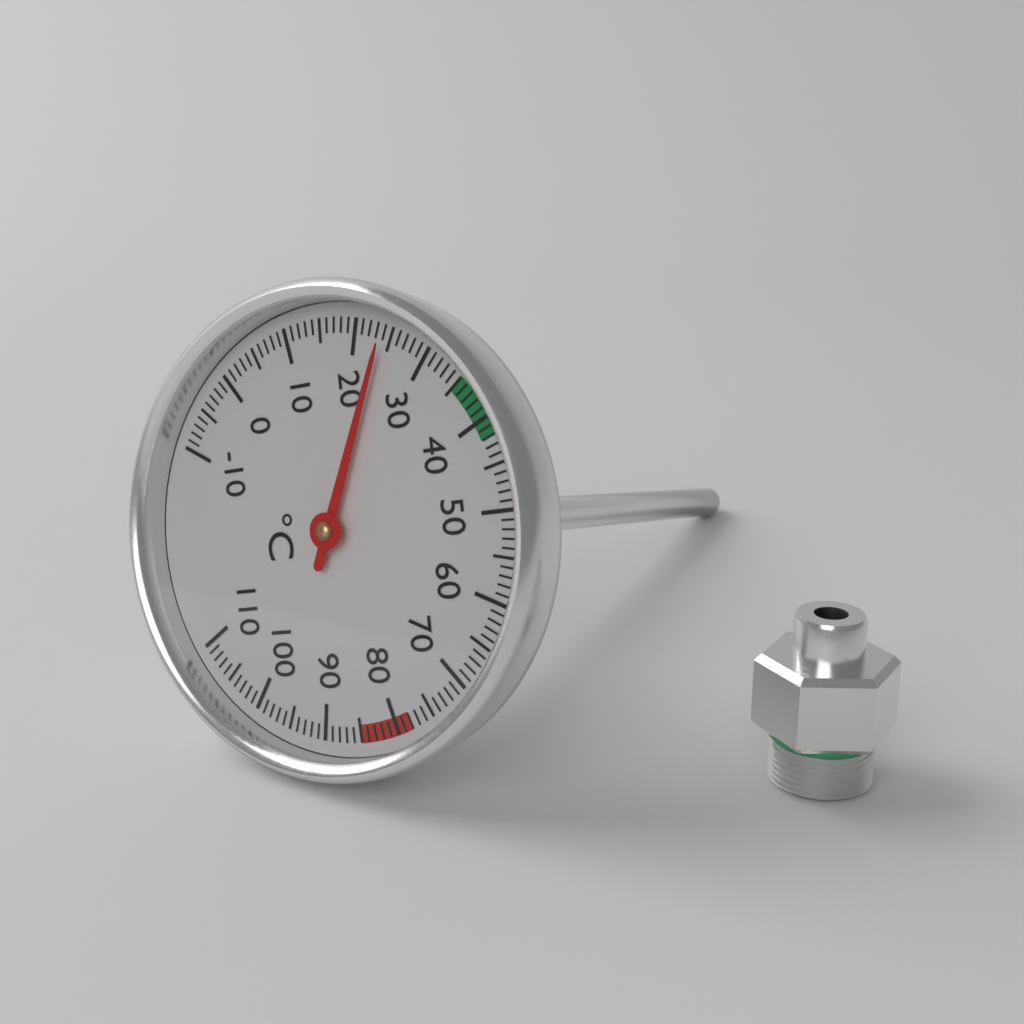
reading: 24 °C
